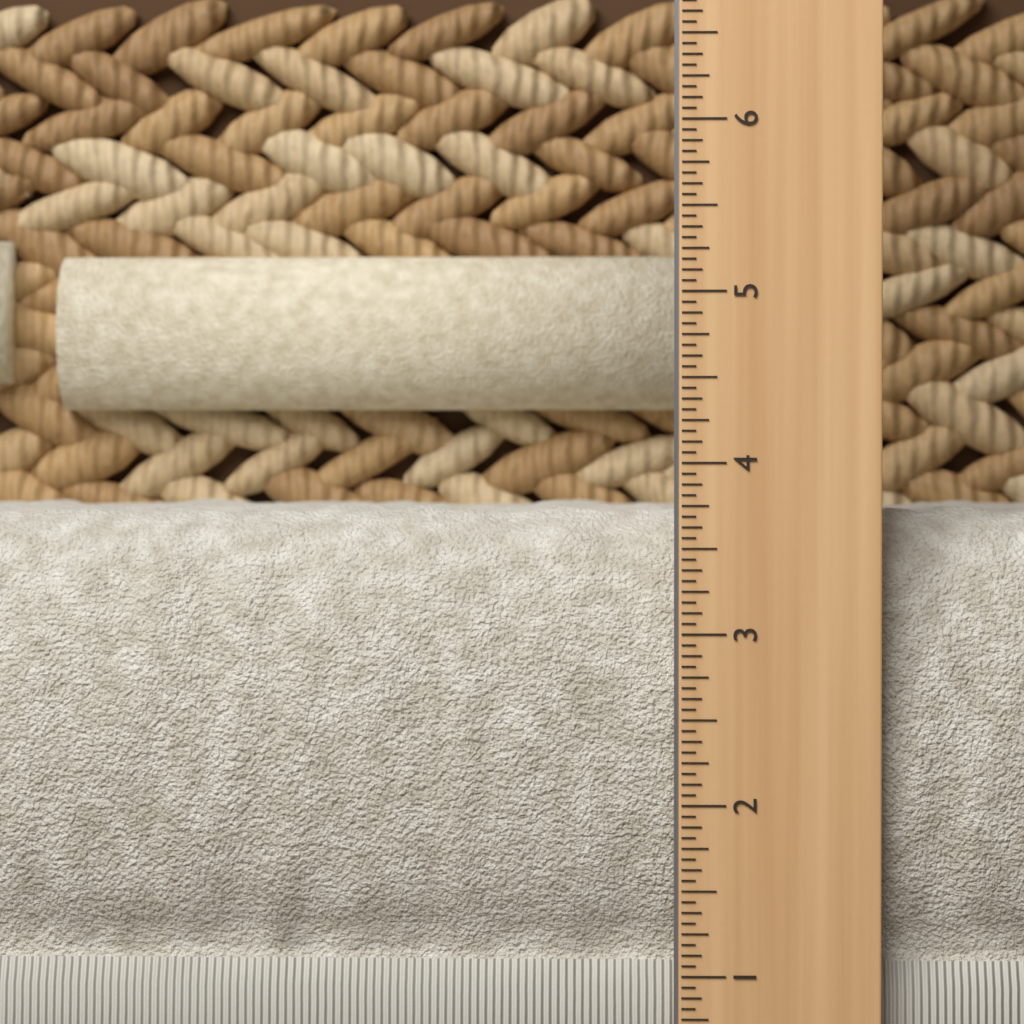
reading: 3.7500 in
